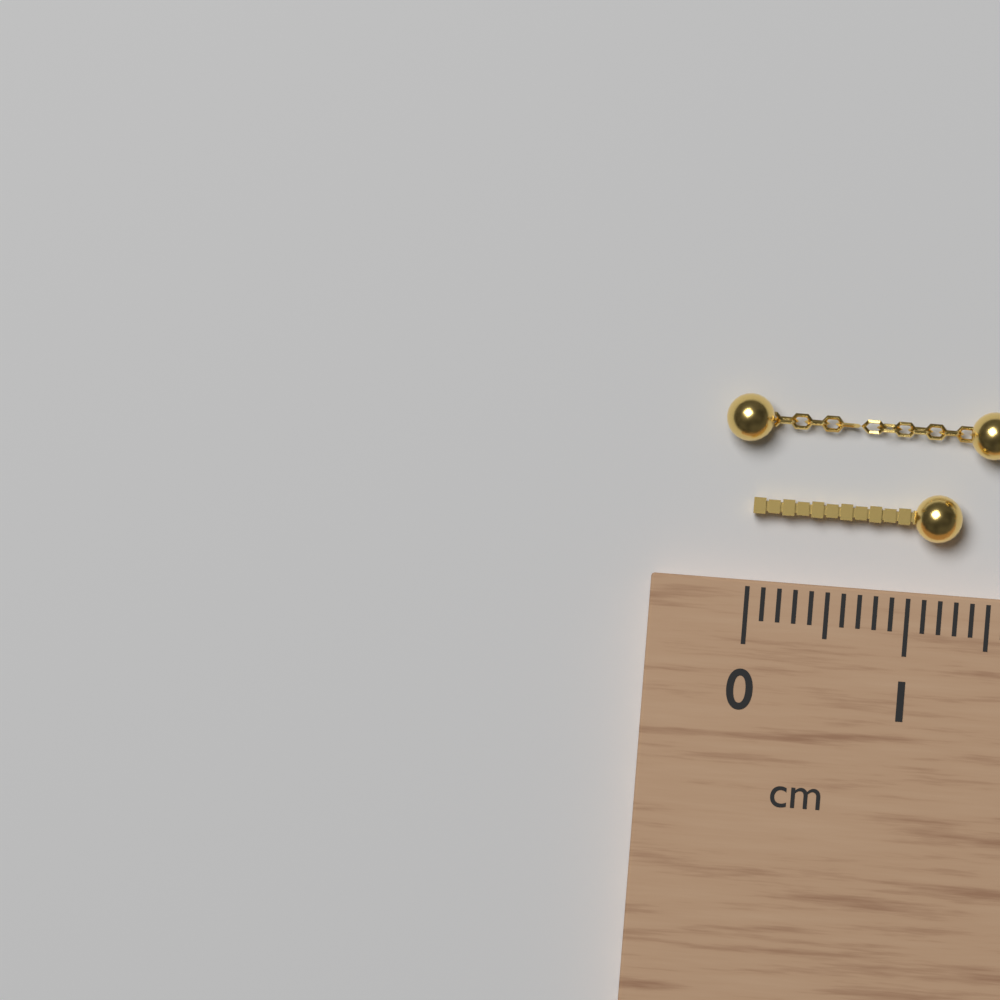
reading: 1.3 cm
